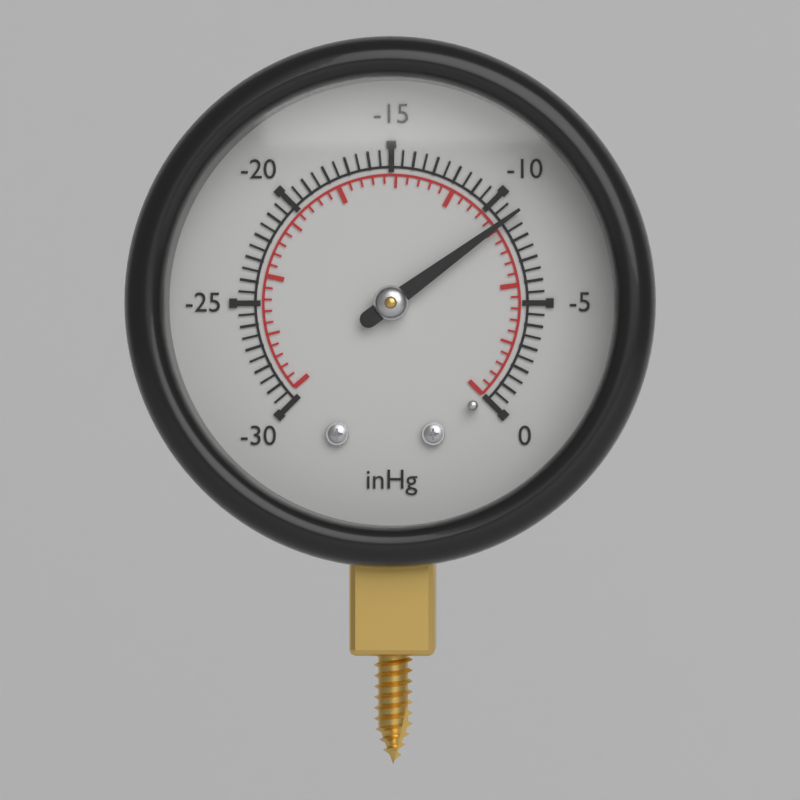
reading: -9.0 inHg
